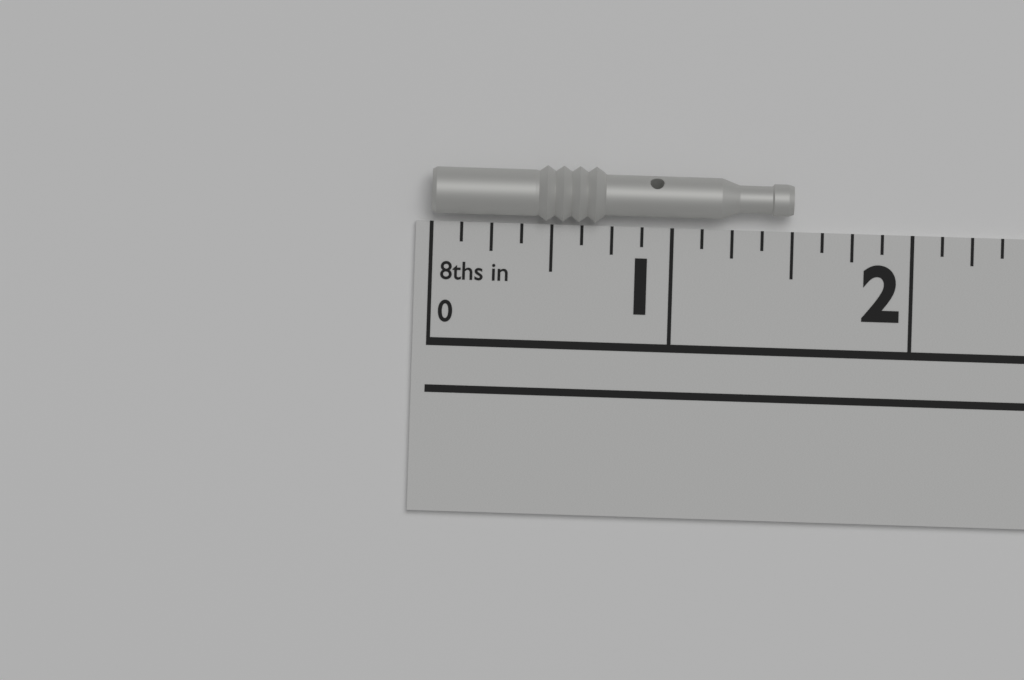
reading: 1.500 in
